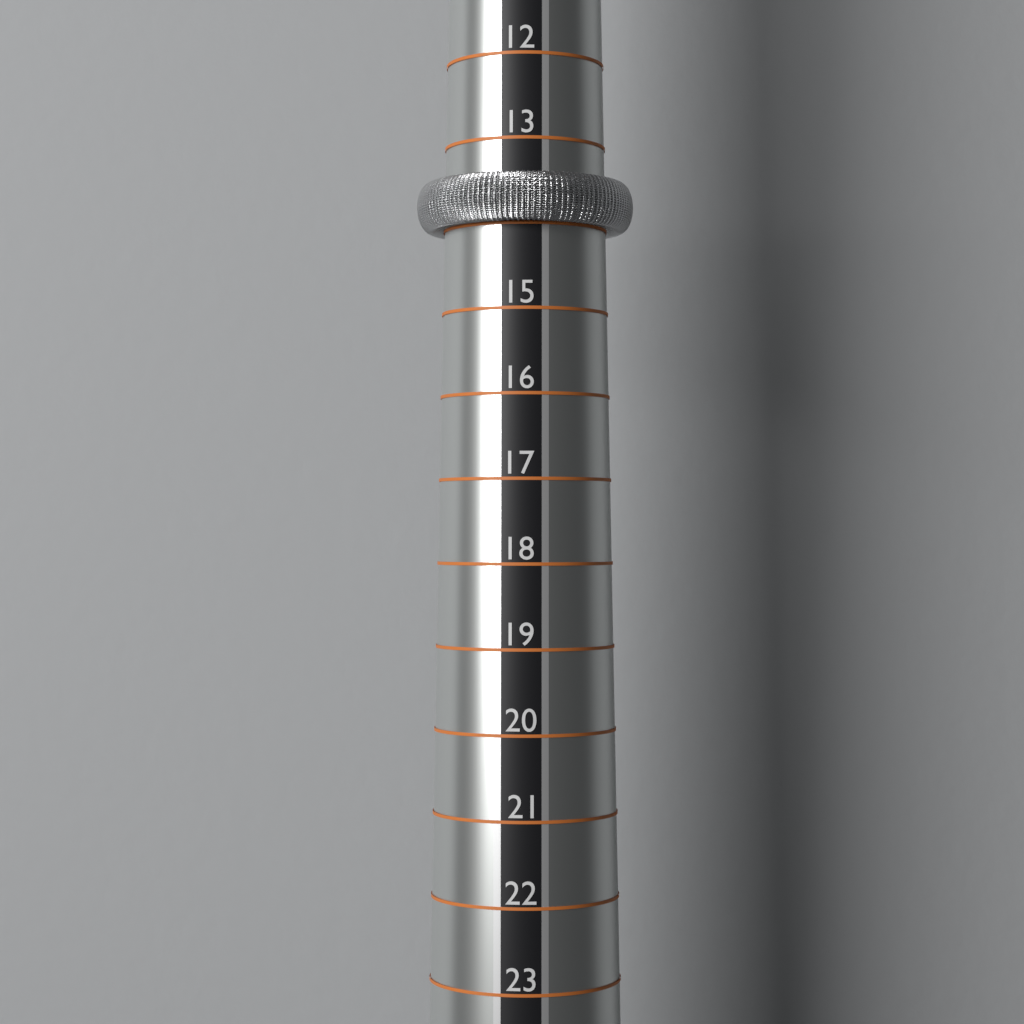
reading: 14 (no unit)
